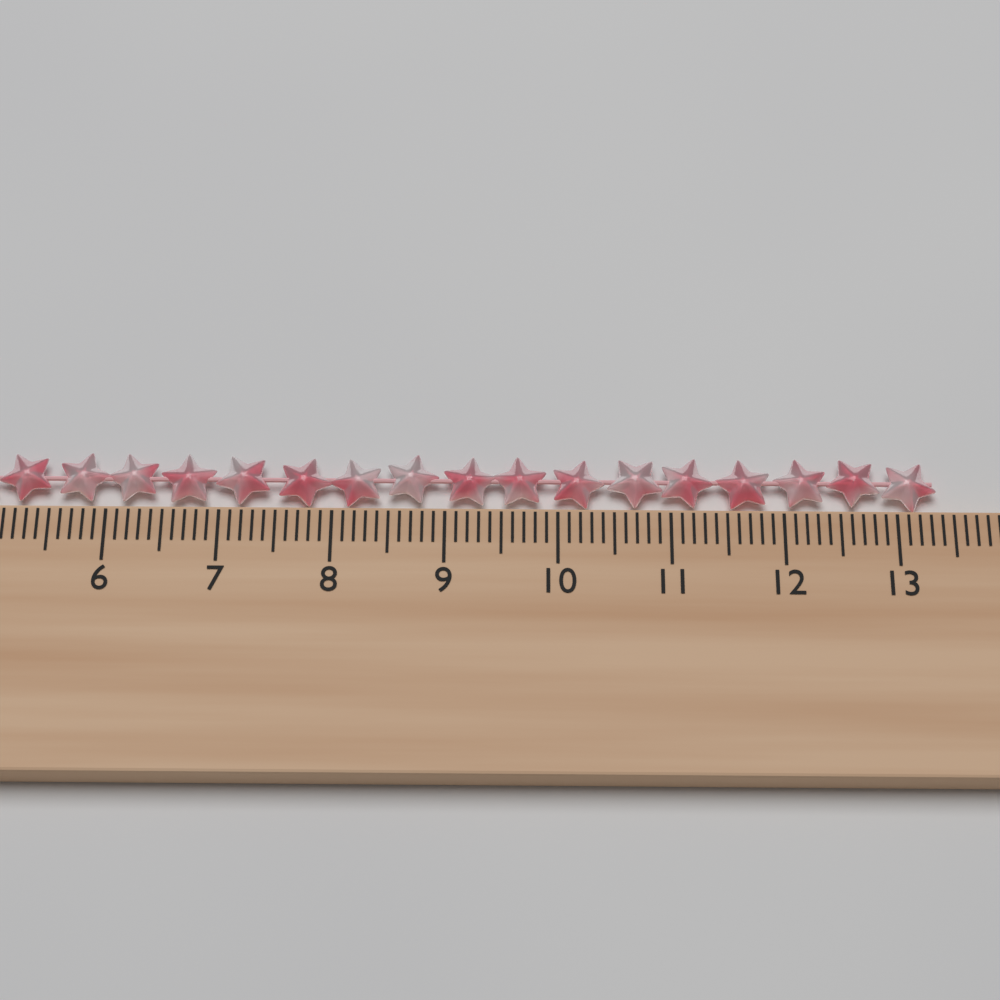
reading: 13.4 cm
